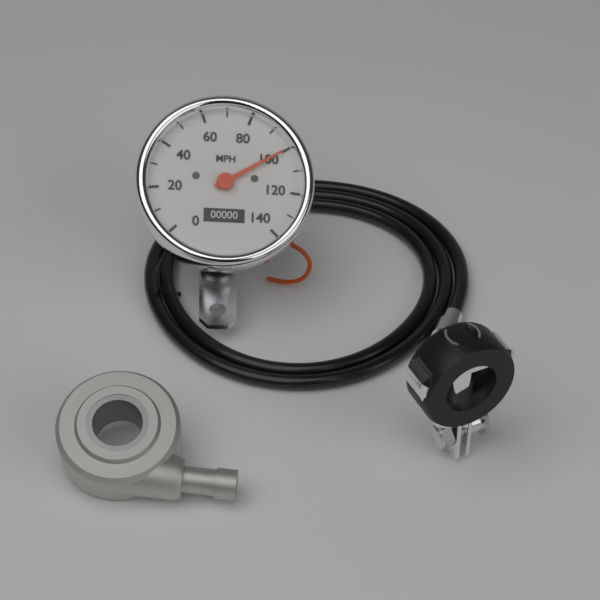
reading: 100 MPH
